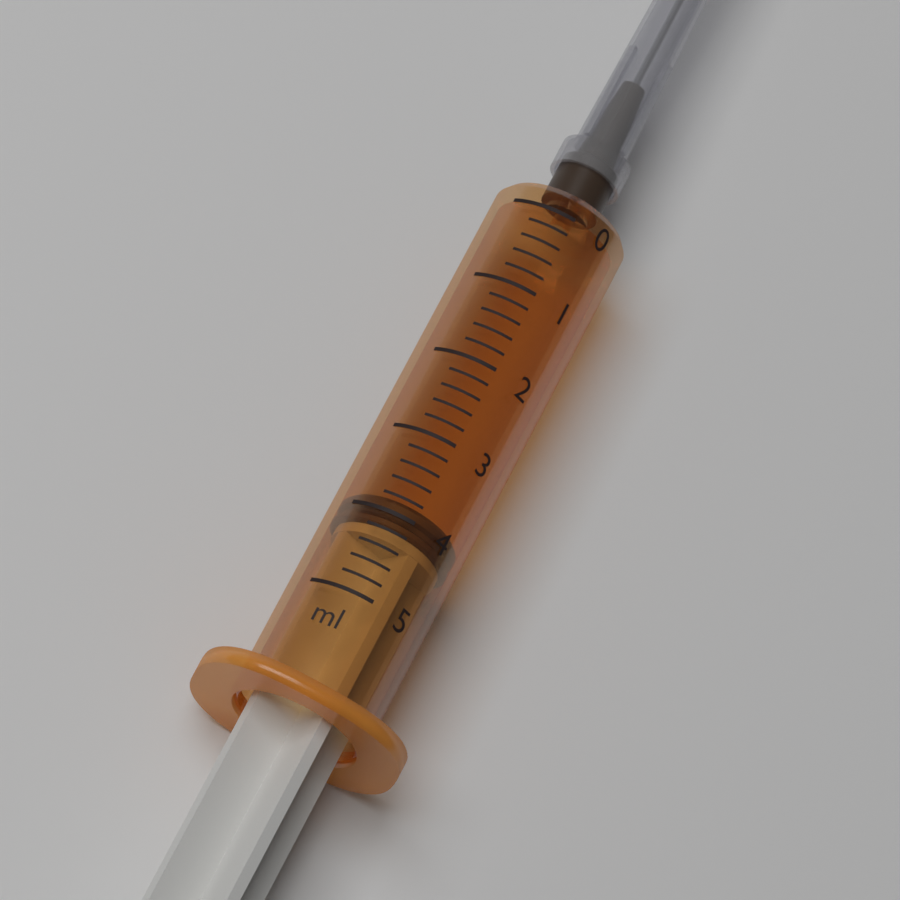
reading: 3.8 ml
